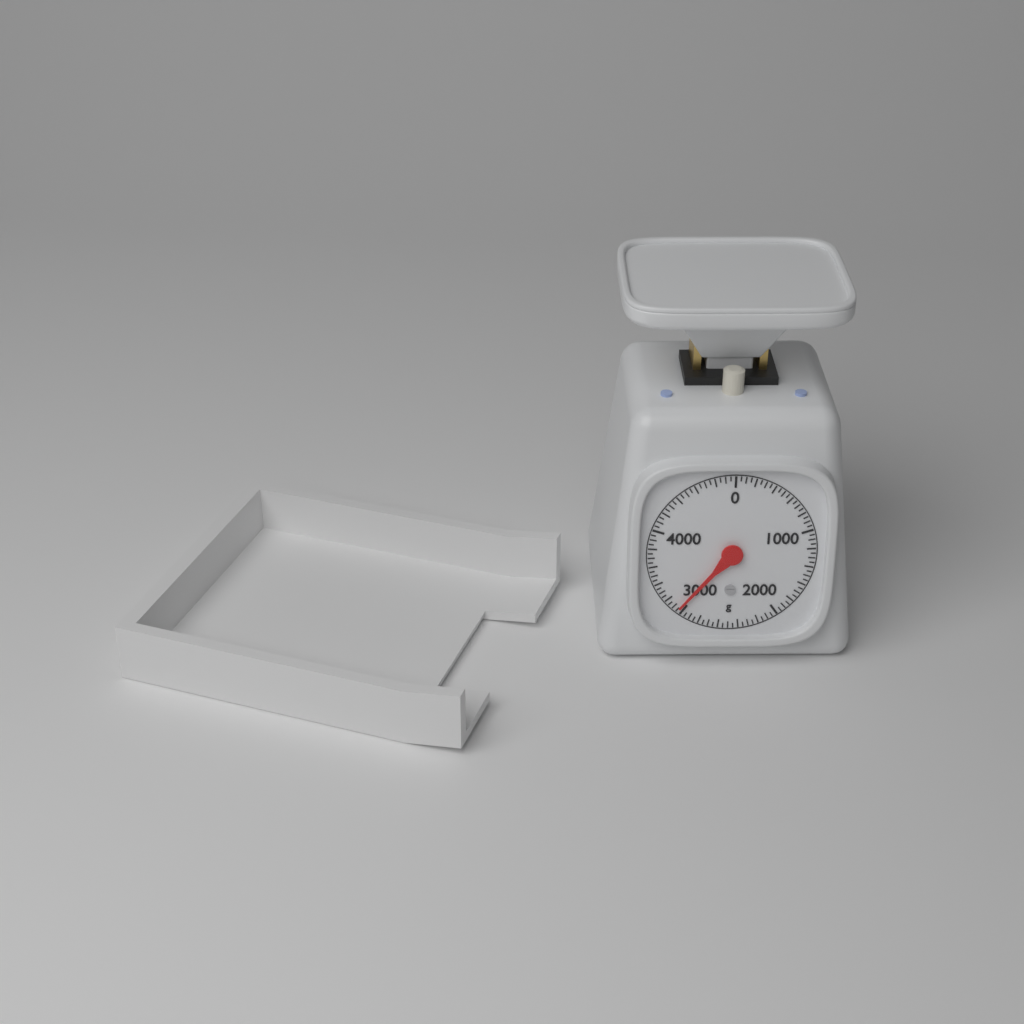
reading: 3050 g
